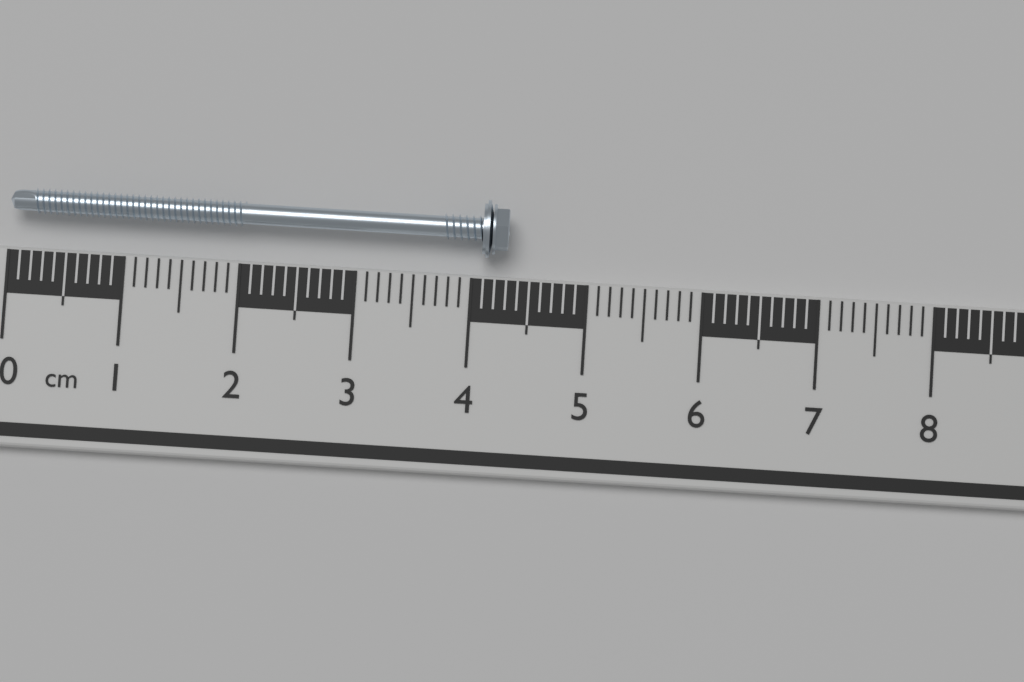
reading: 4.3 cm
